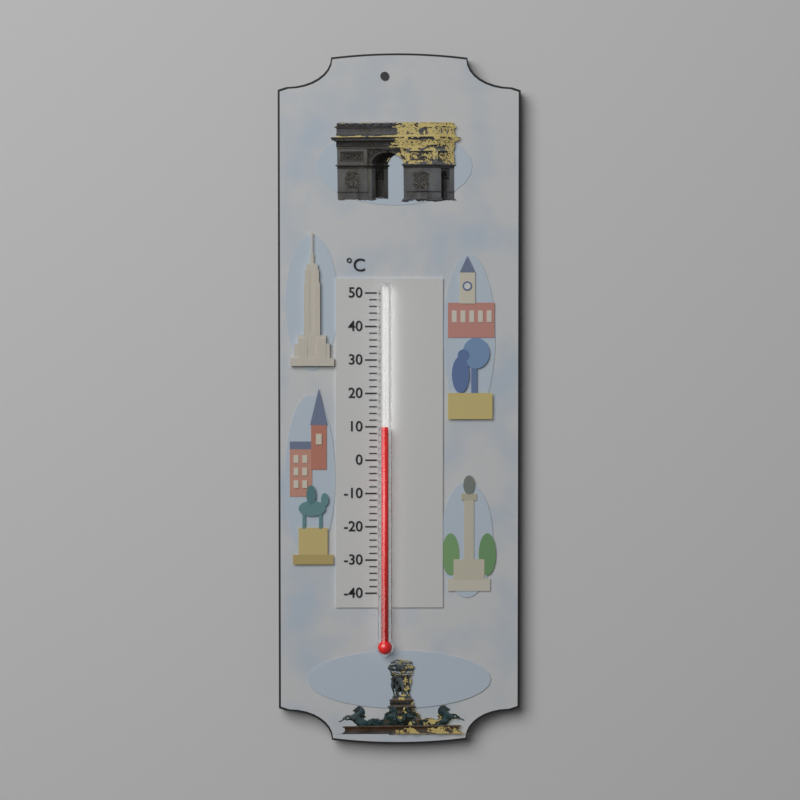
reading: 10 °C
